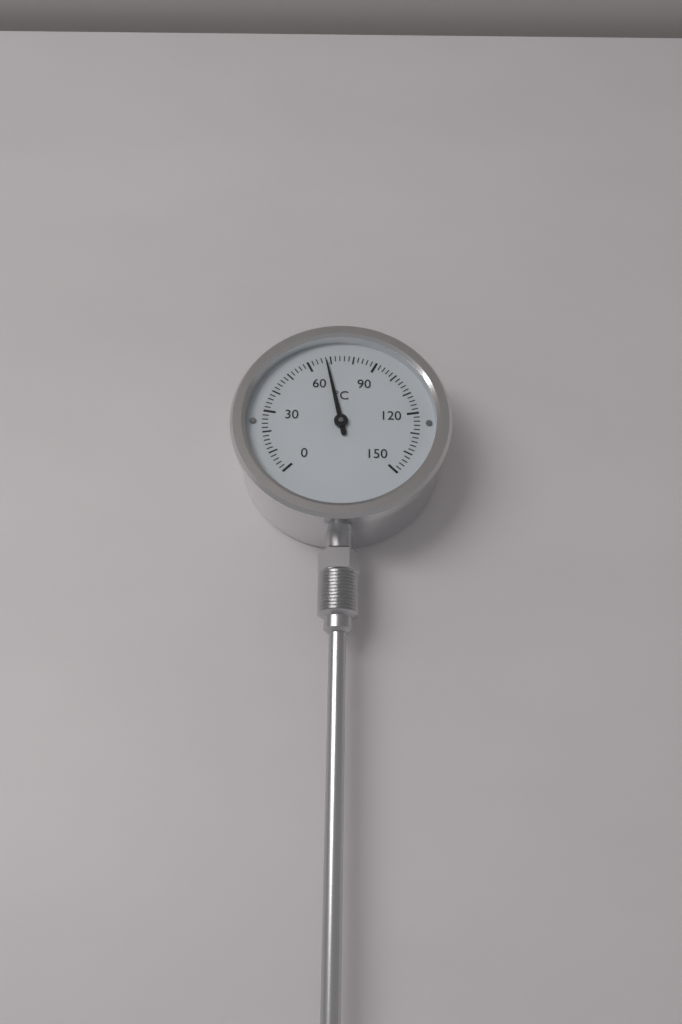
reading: 68 °C
